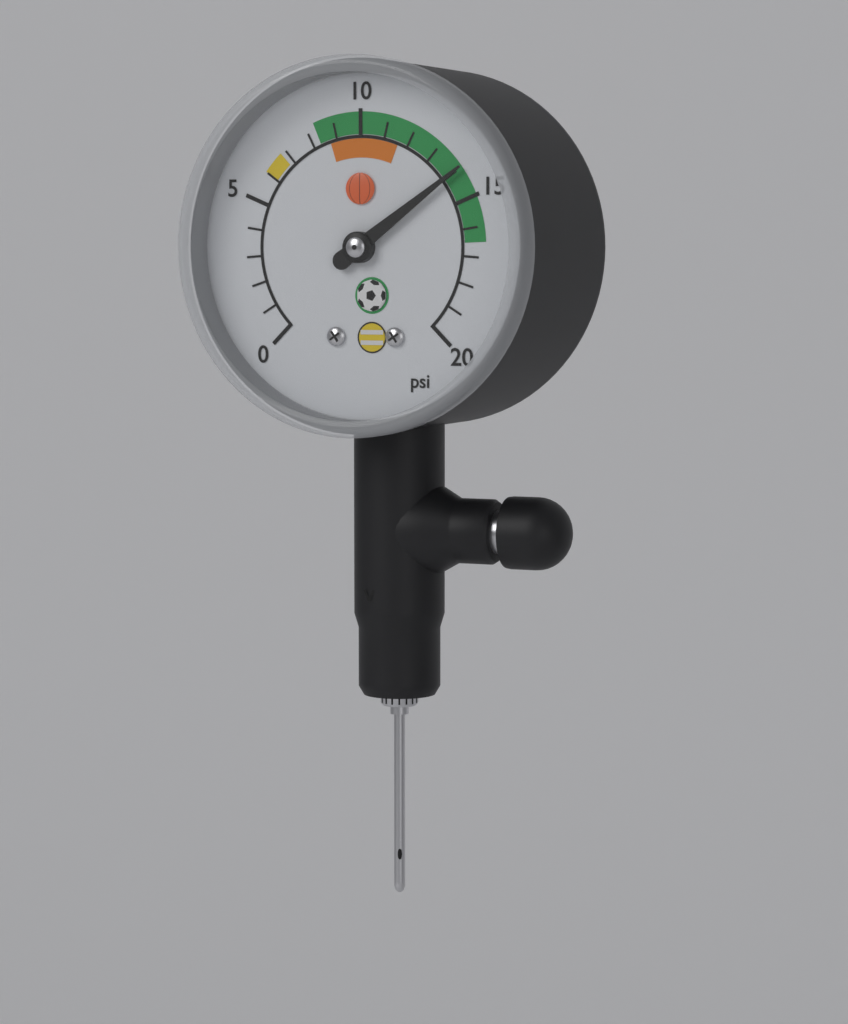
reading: 14 psi
